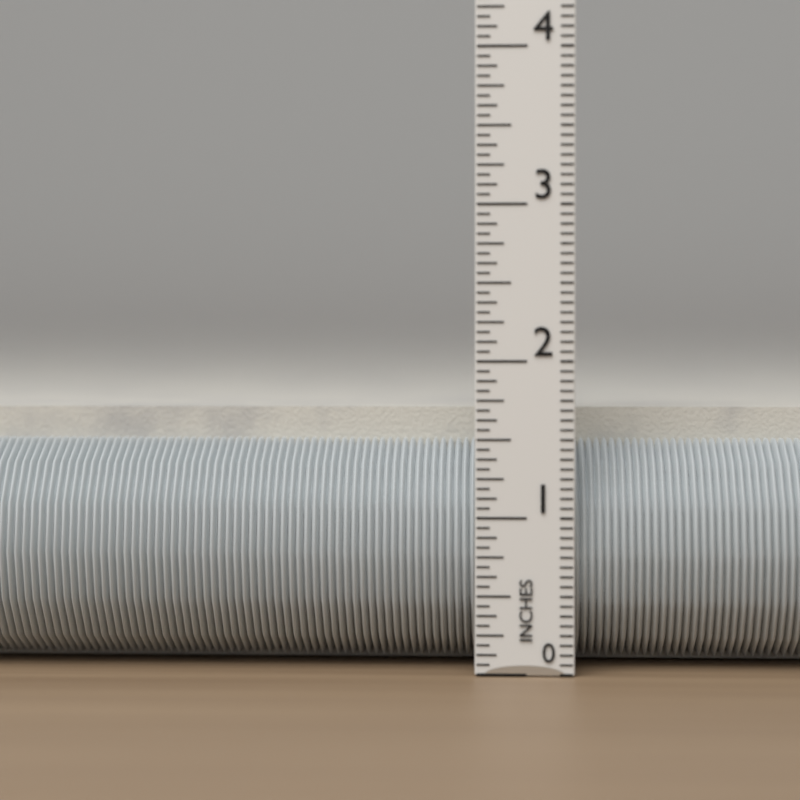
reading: 1.6875 in
